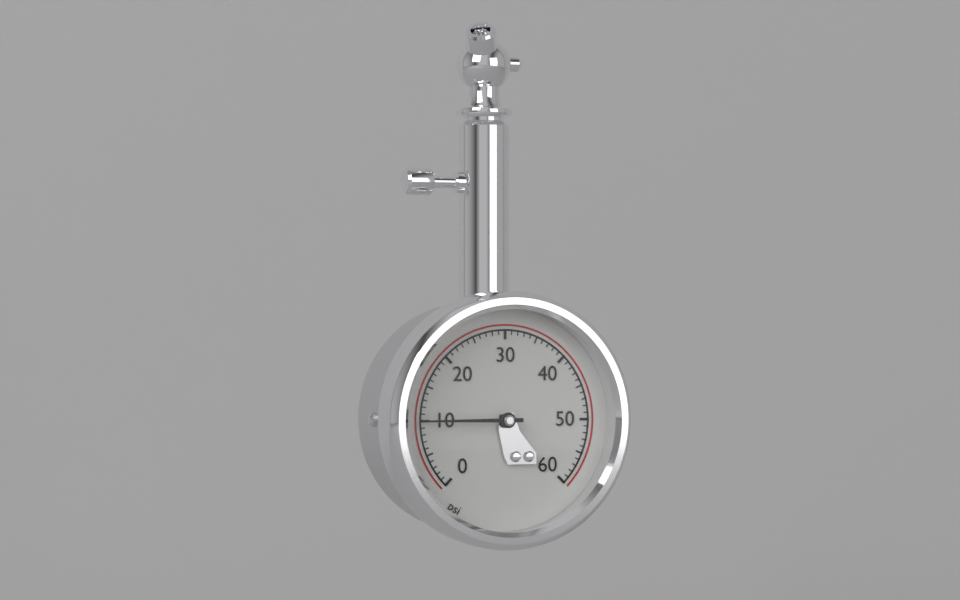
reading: 10 psi
